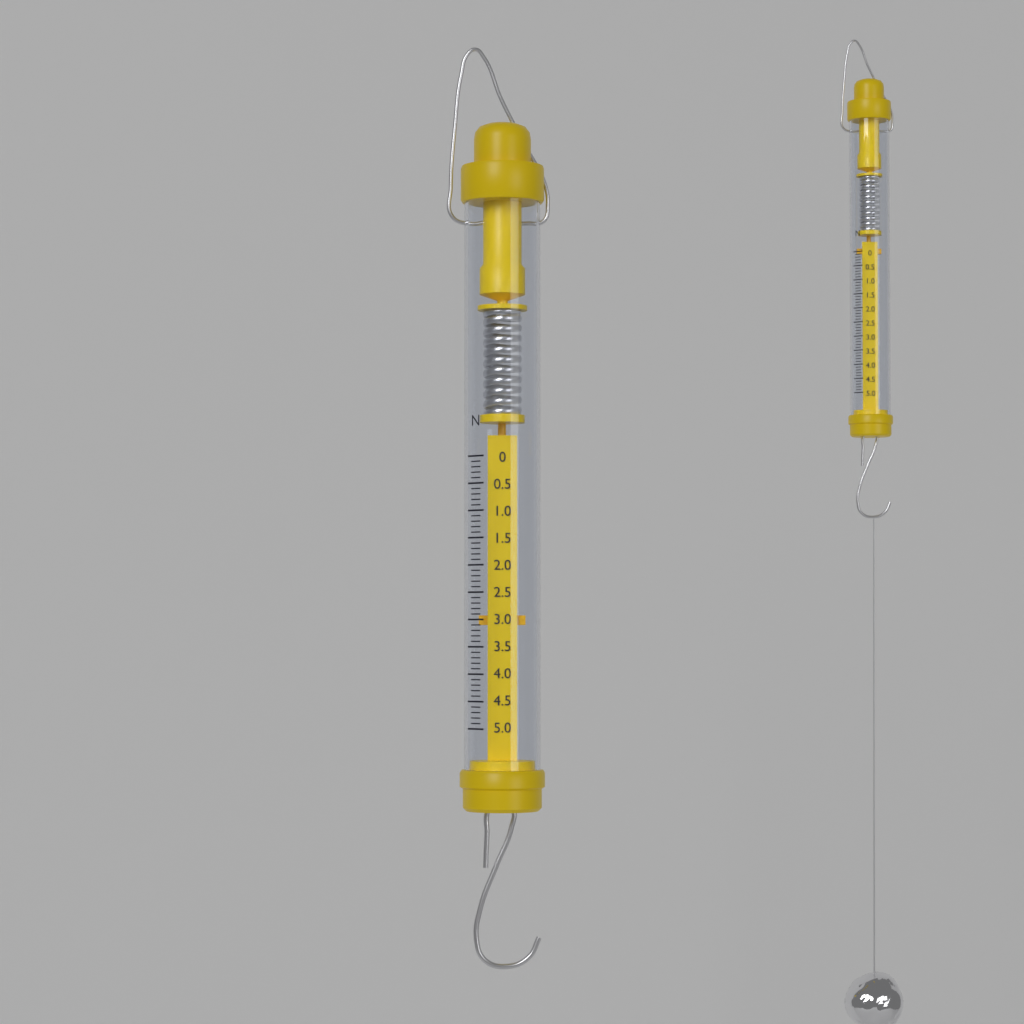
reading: 3.1 N
